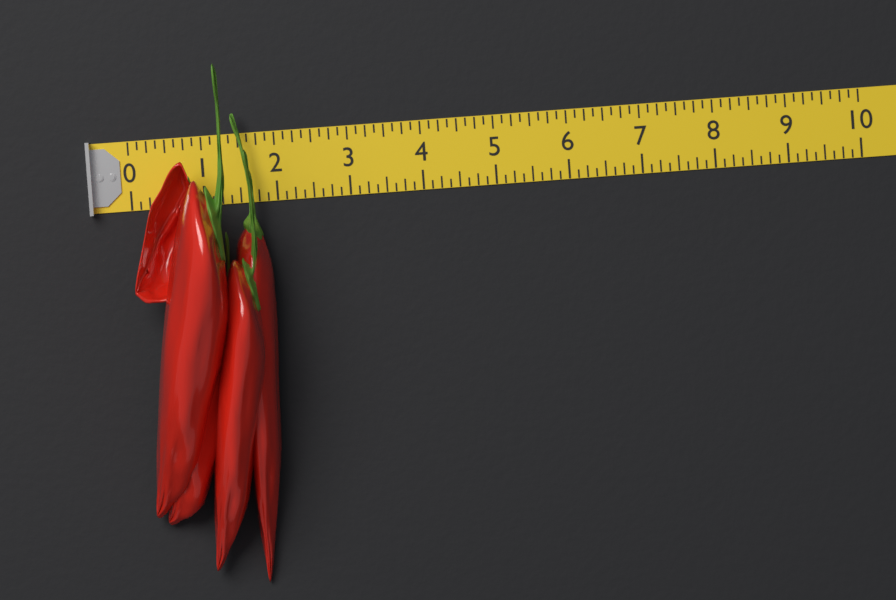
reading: 1.875 (no unit)
